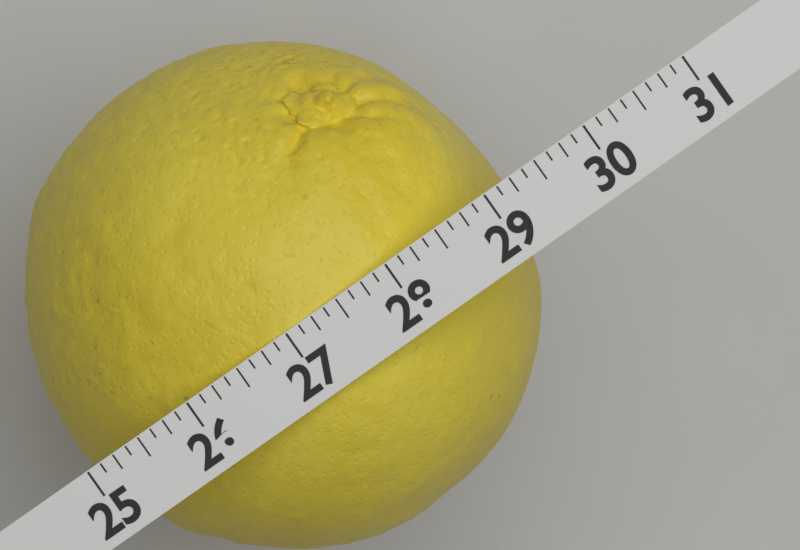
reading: 29.125 (no unit)
